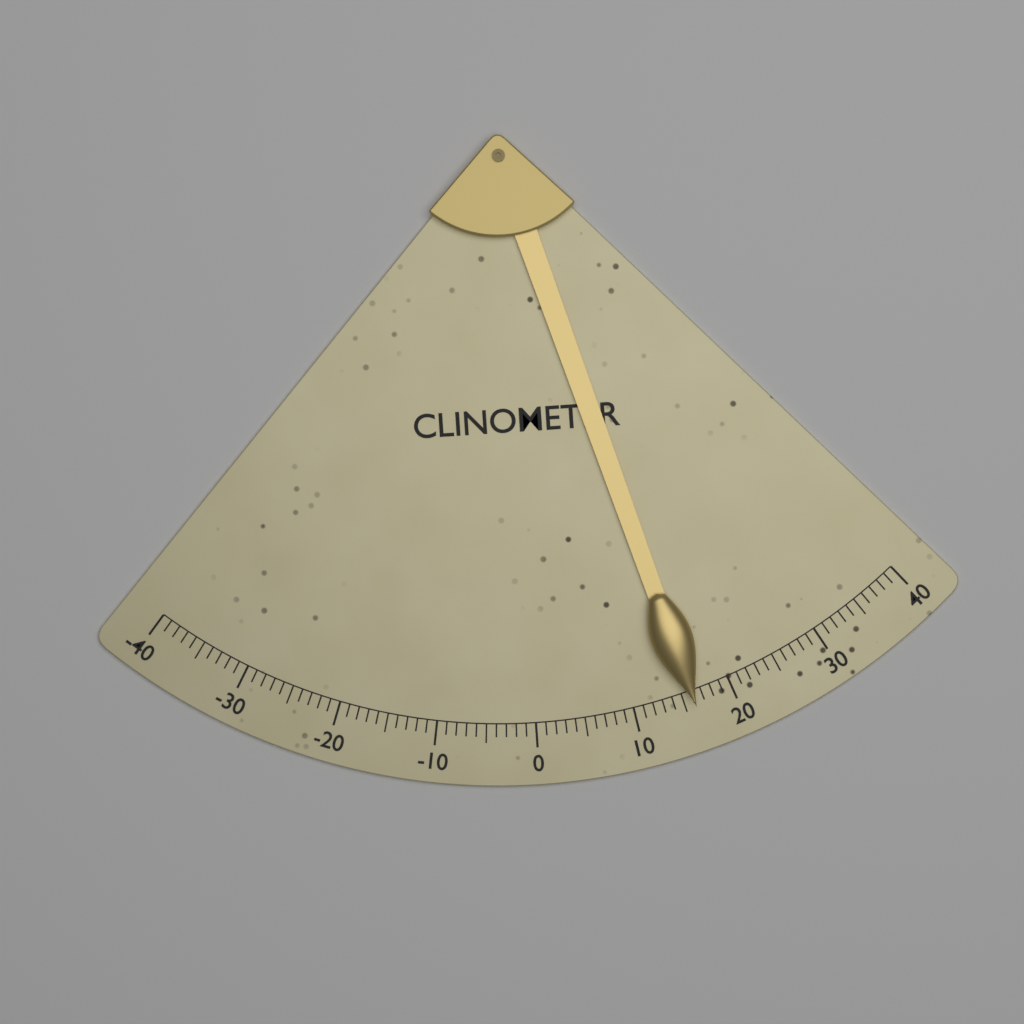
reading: 16 (no unit)
